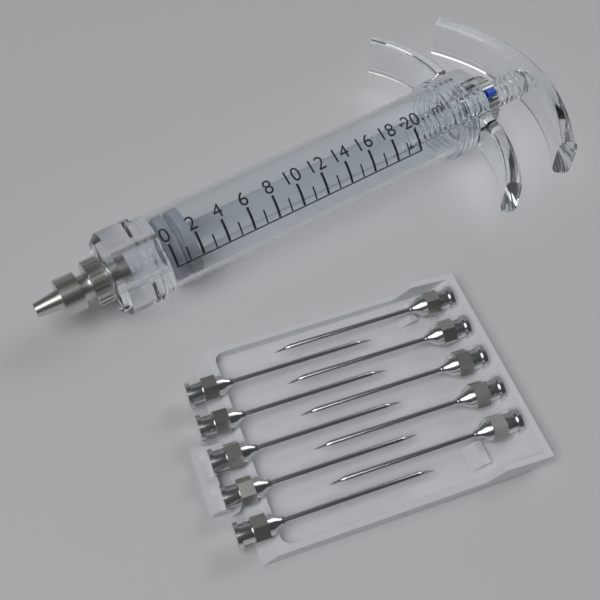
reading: 0 ml
